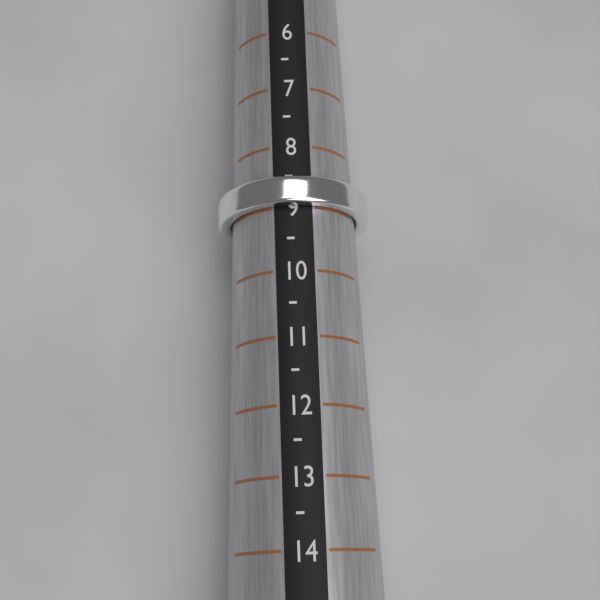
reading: 9.0 (no unit)
